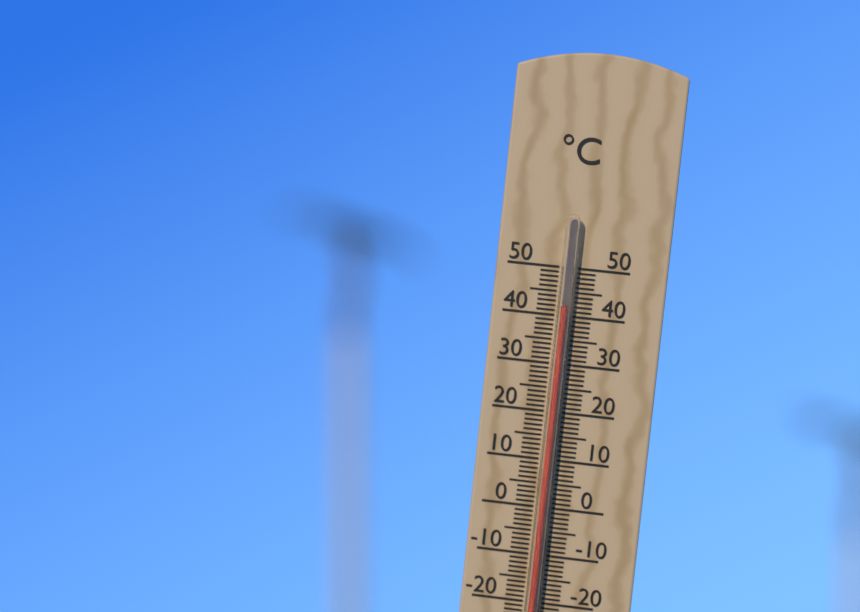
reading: 42 °C
